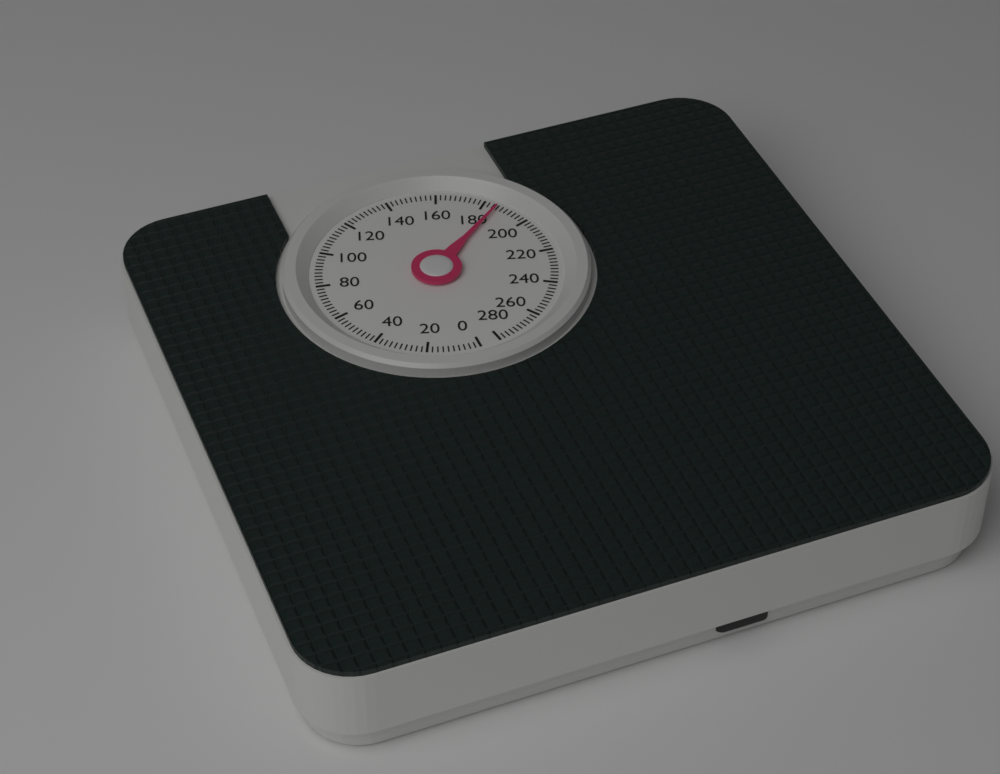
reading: 186 (no unit)
